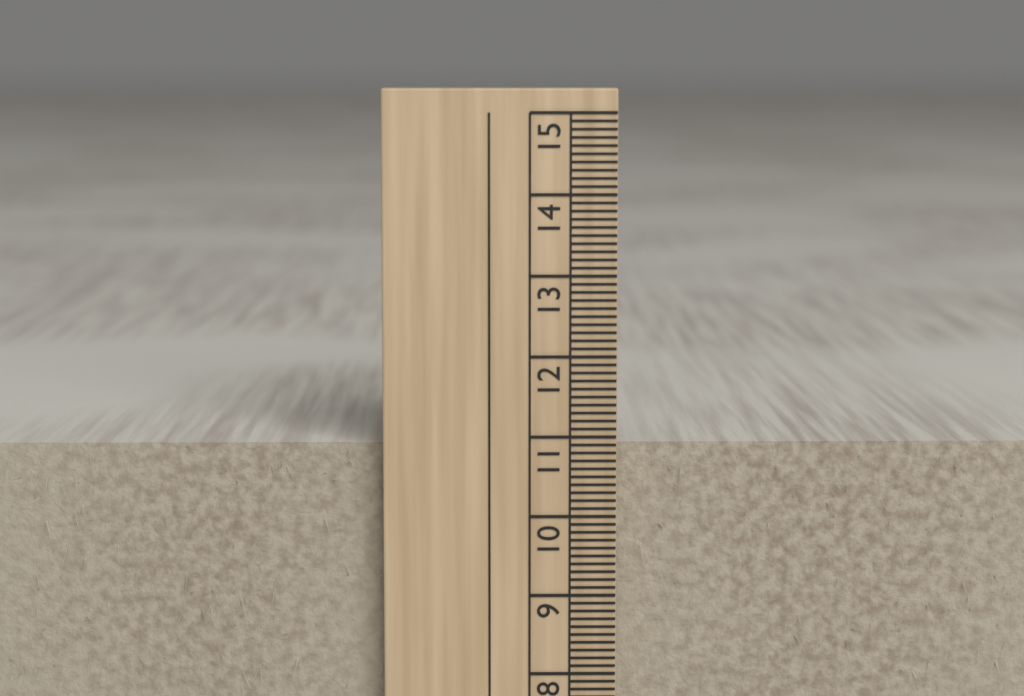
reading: 10.9 cm
